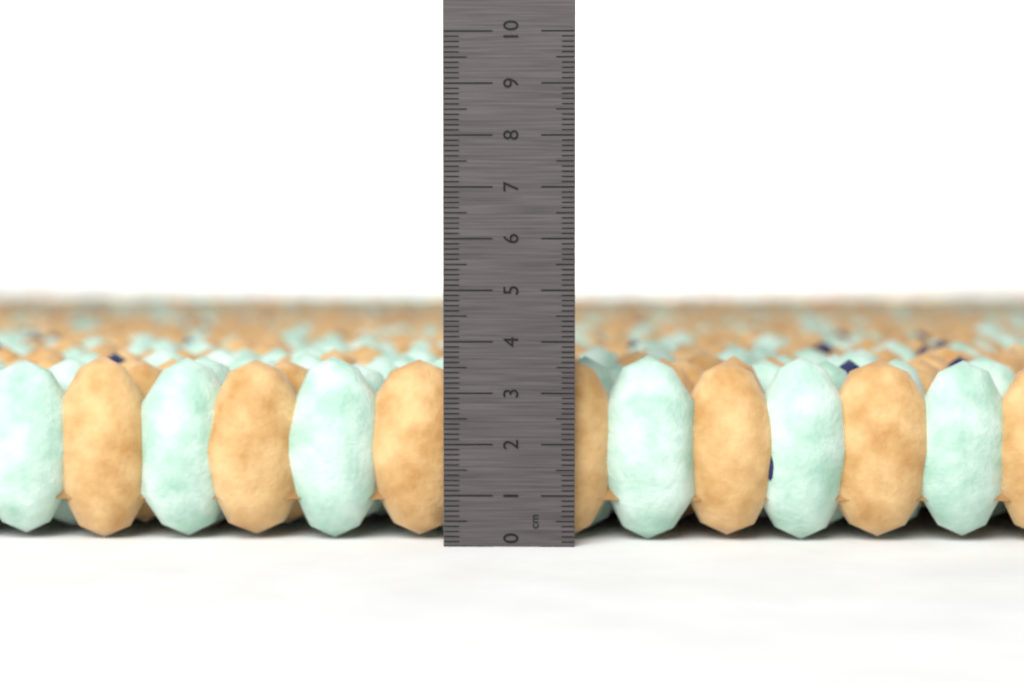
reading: 3.7 cm
